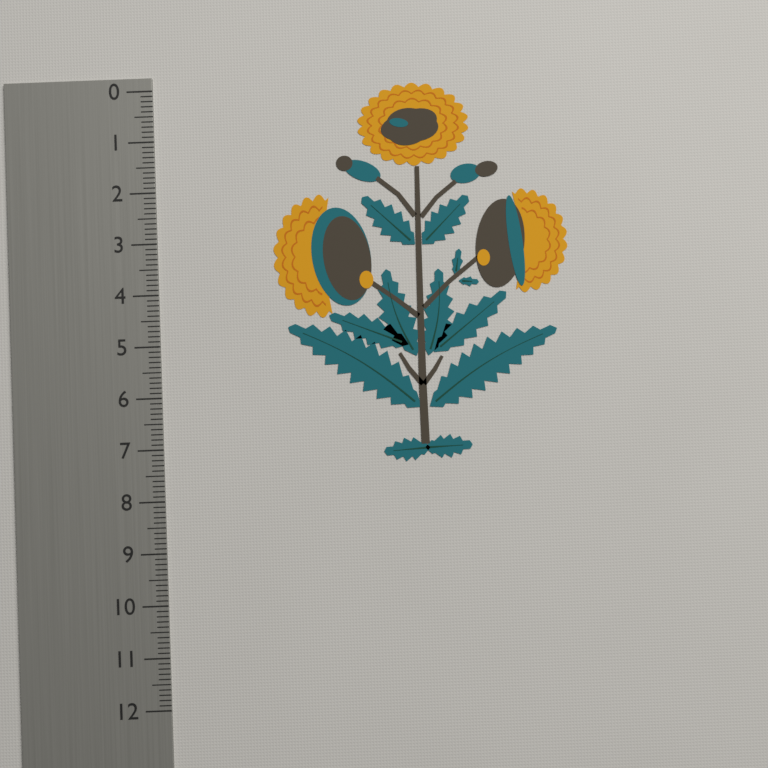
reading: 7.4 (no unit)
